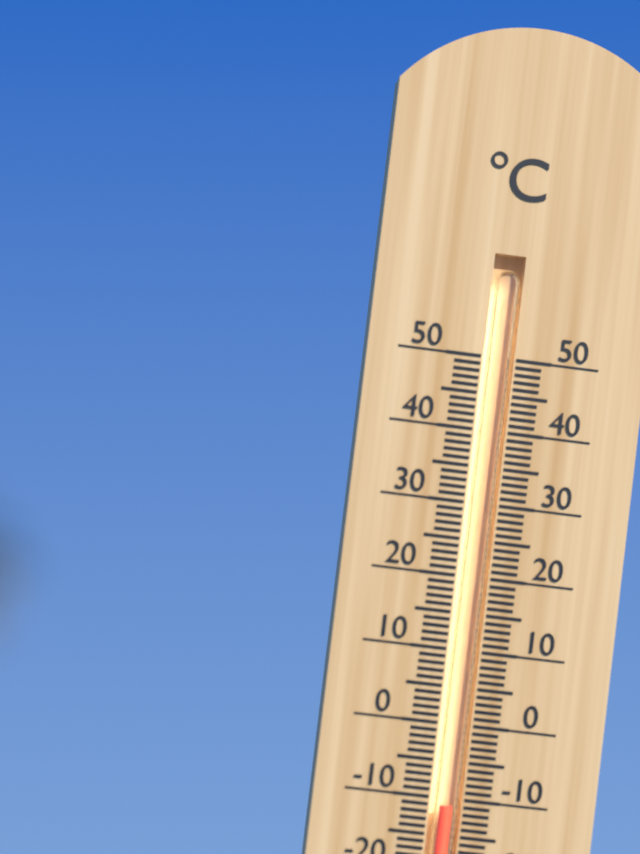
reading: -11 °C
